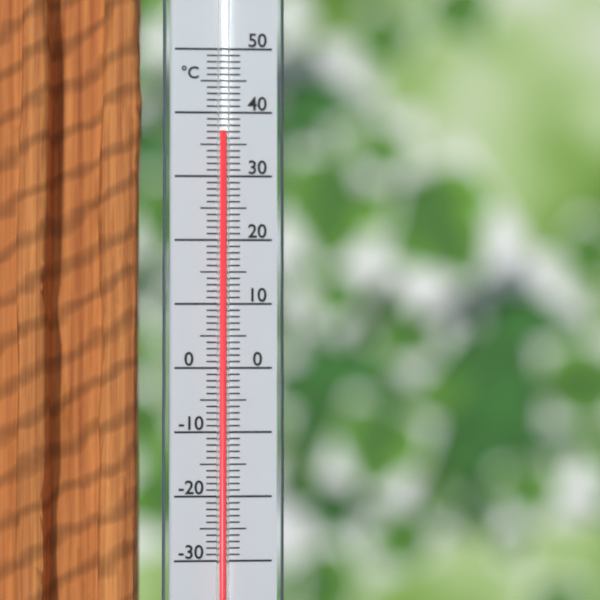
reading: 37 °C
